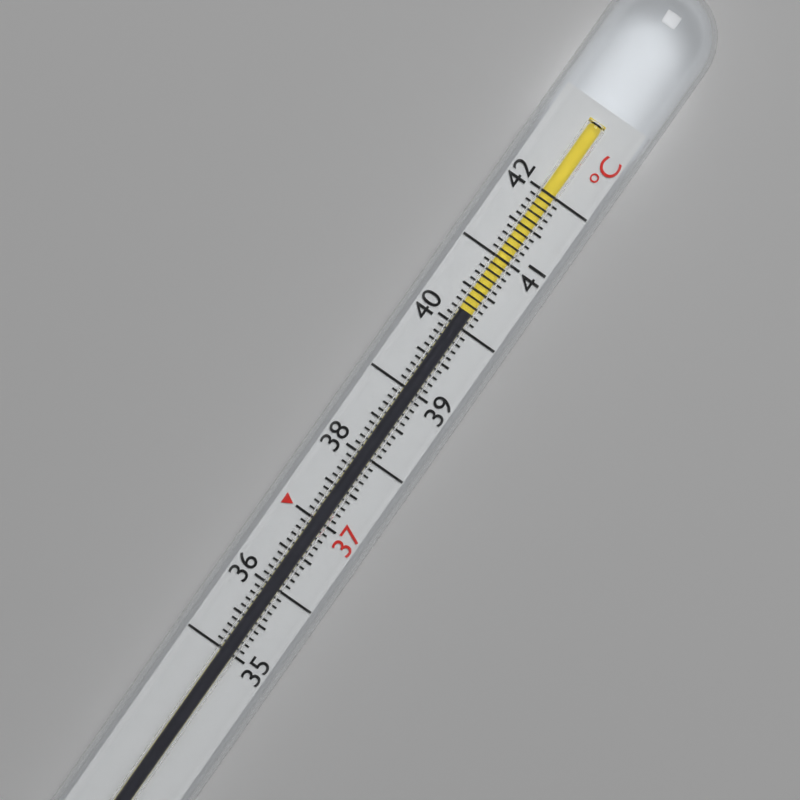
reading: 40.2 °C
